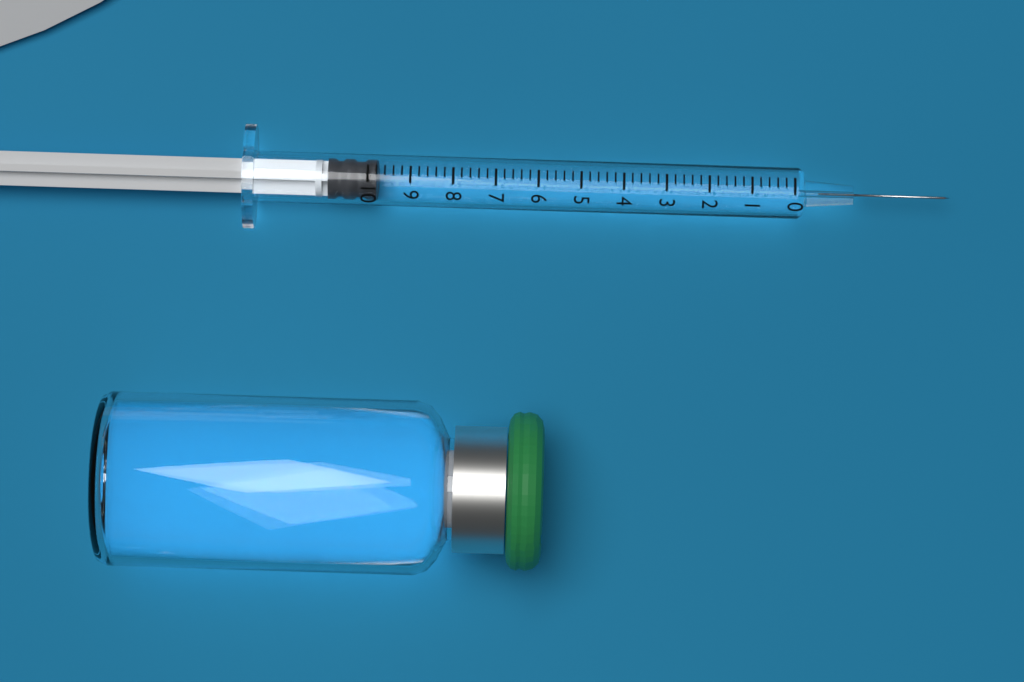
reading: 9.8 (no unit)
